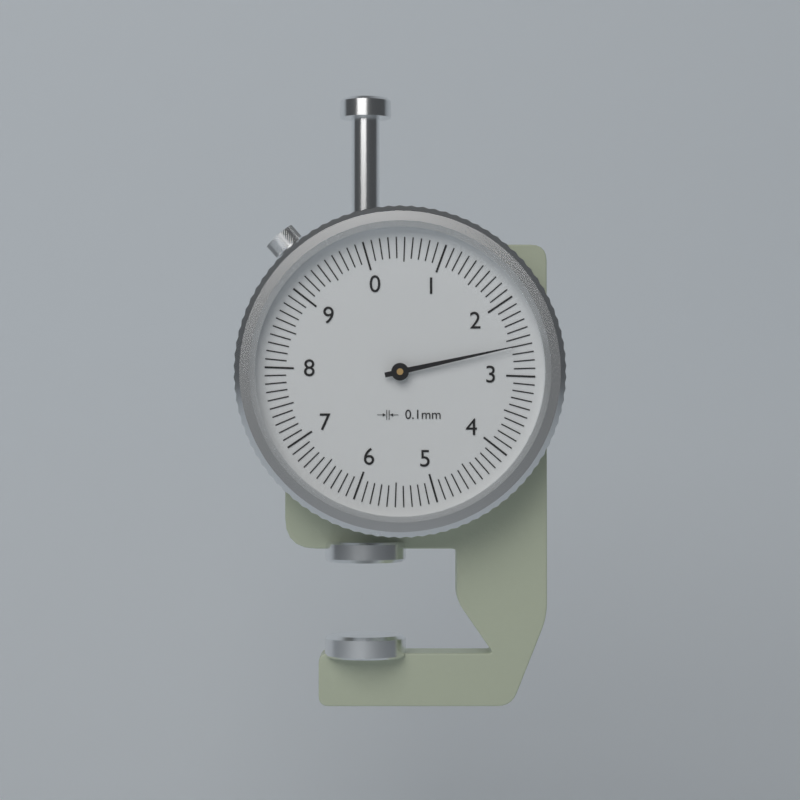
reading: 2.6 mm
